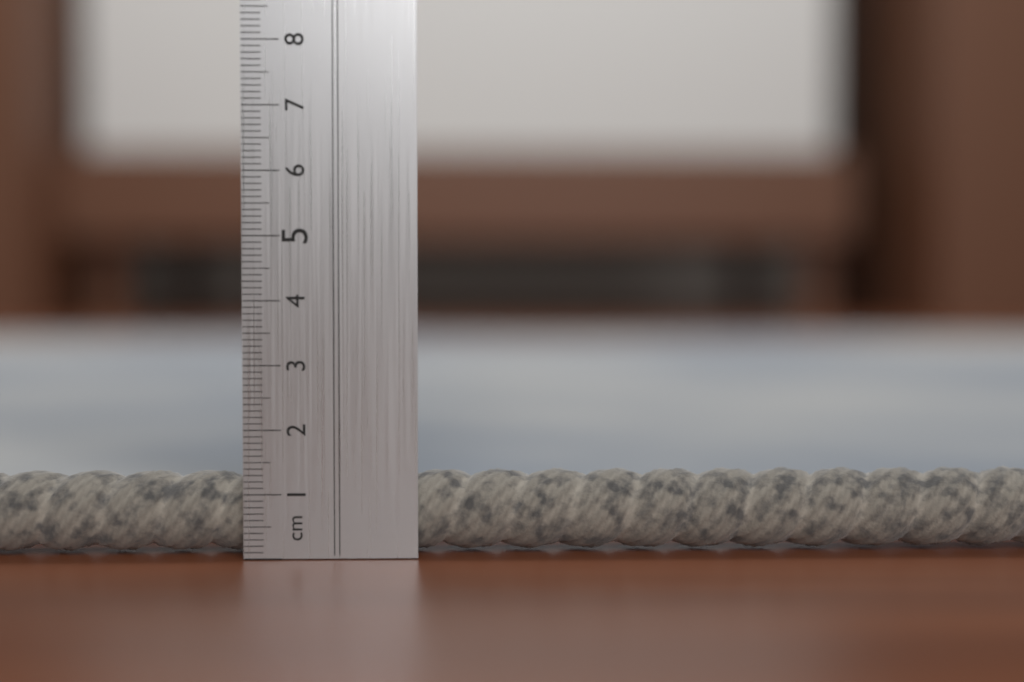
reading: 1.3 cm
